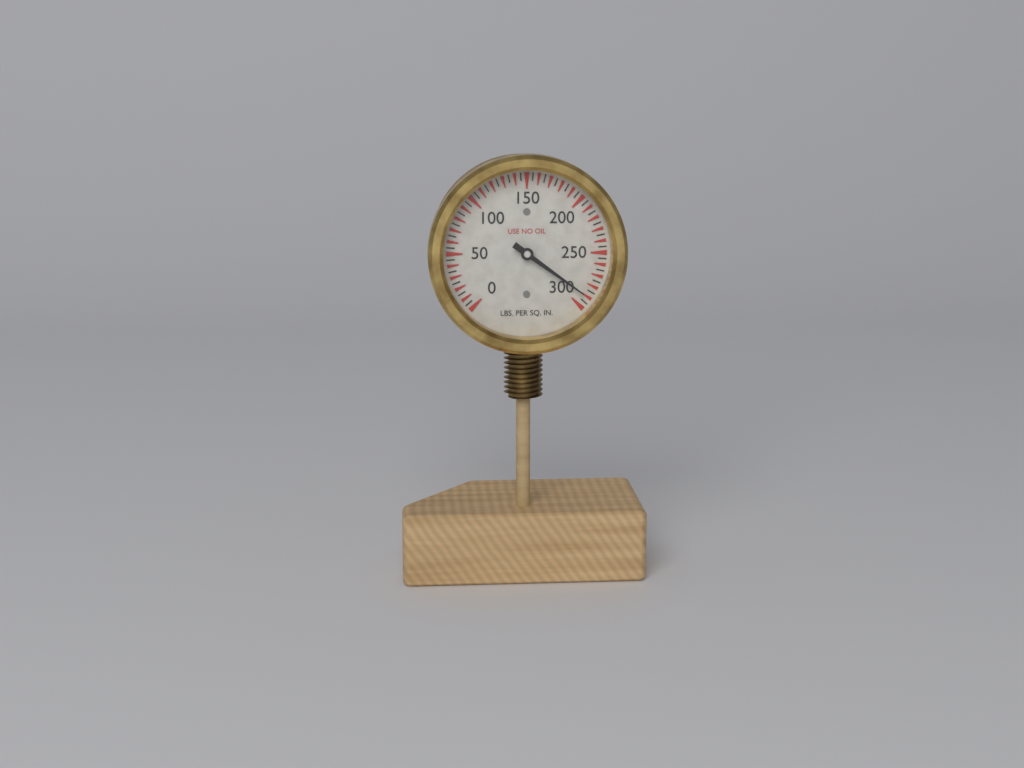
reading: 290 psi
